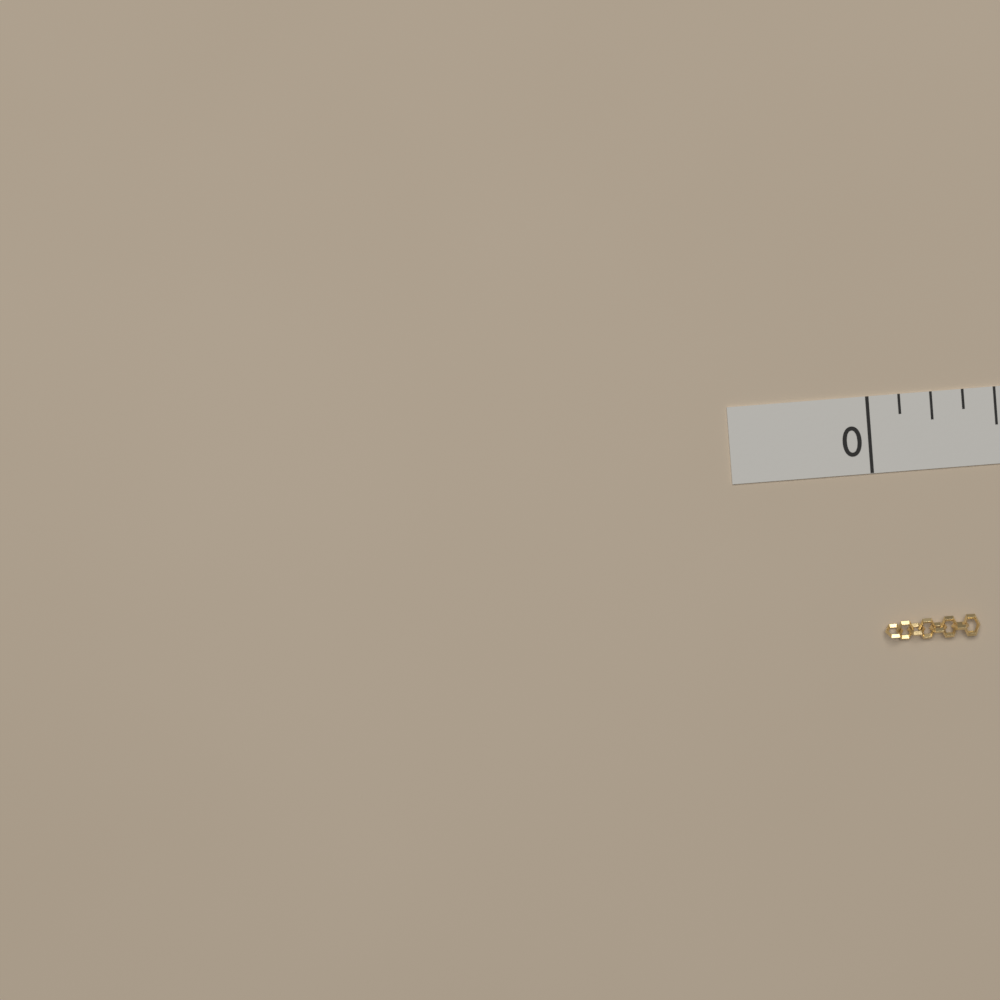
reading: 0.375 in
